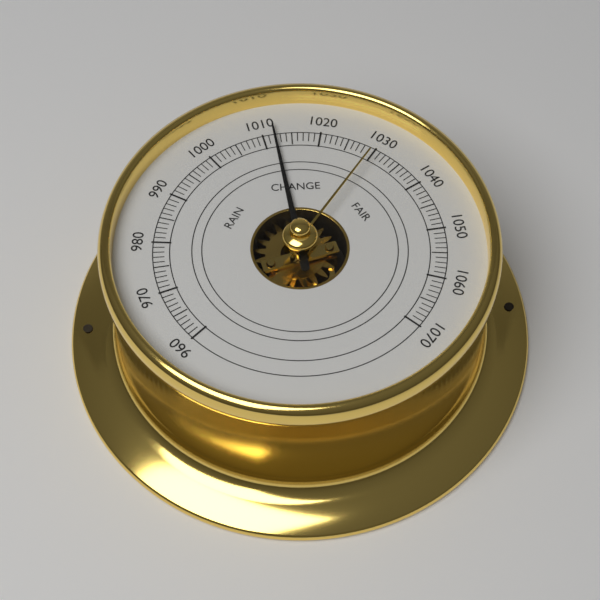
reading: 1012 (no unit)
